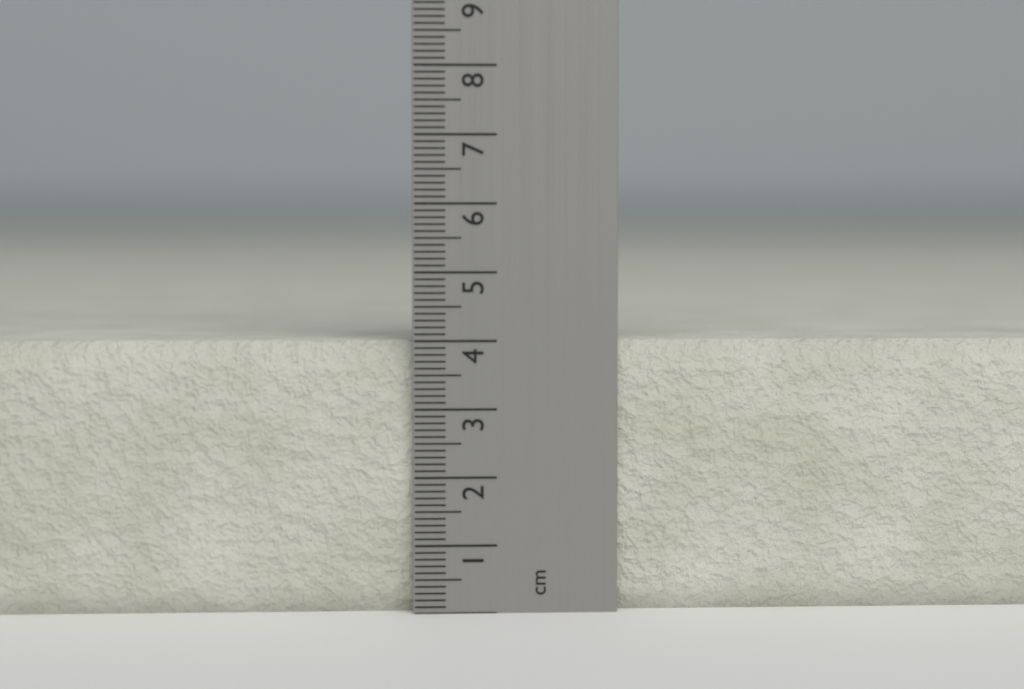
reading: 4.0 cm
